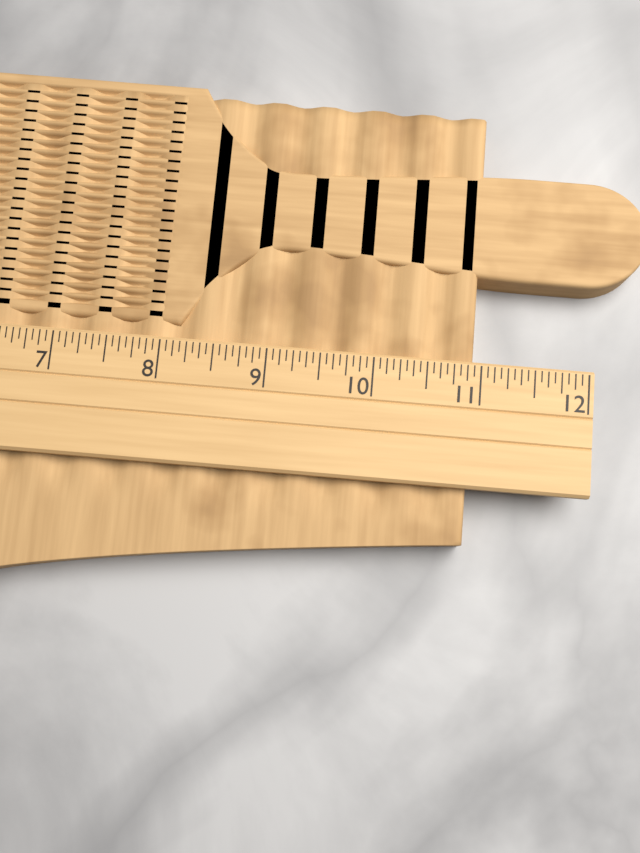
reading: 10.9375 (no unit)
